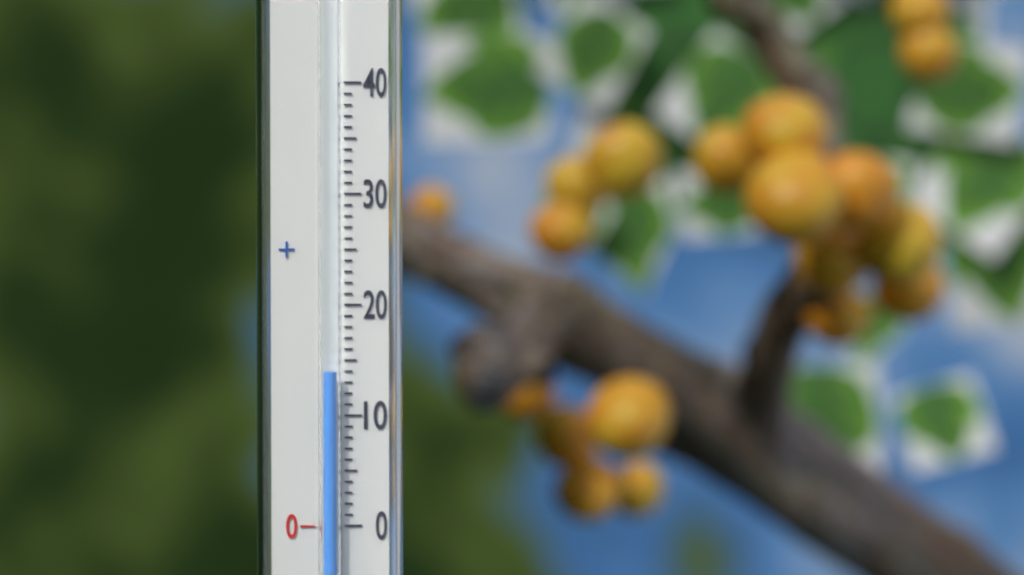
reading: 14 (no unit)
